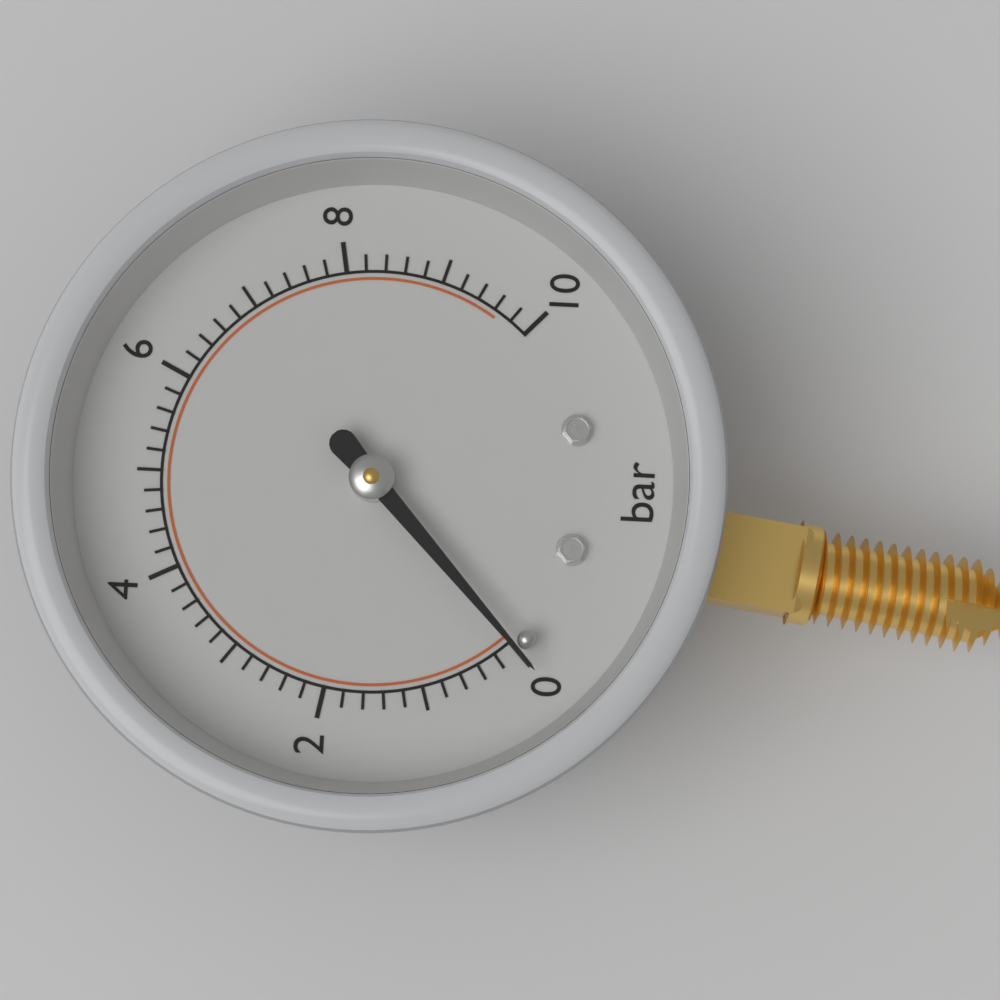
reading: 0.0 bar
